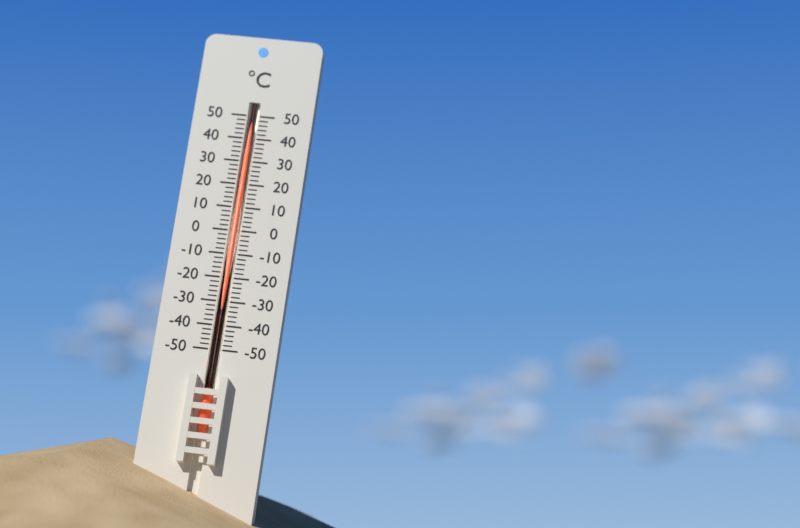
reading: 46 °C
